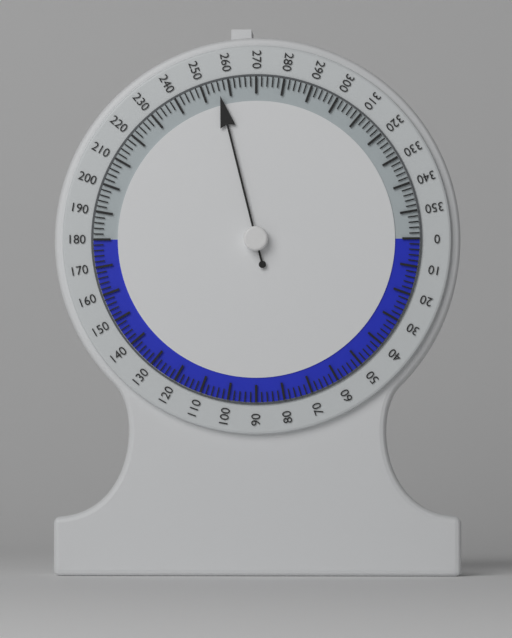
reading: 256 (no unit)
